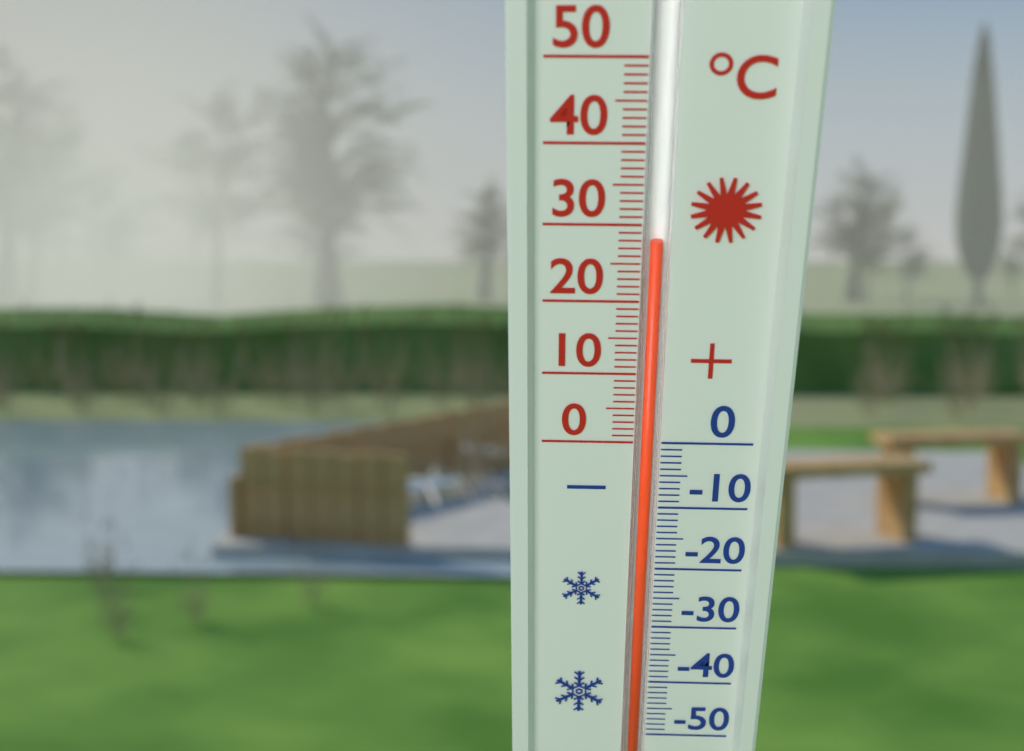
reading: 28 °C
